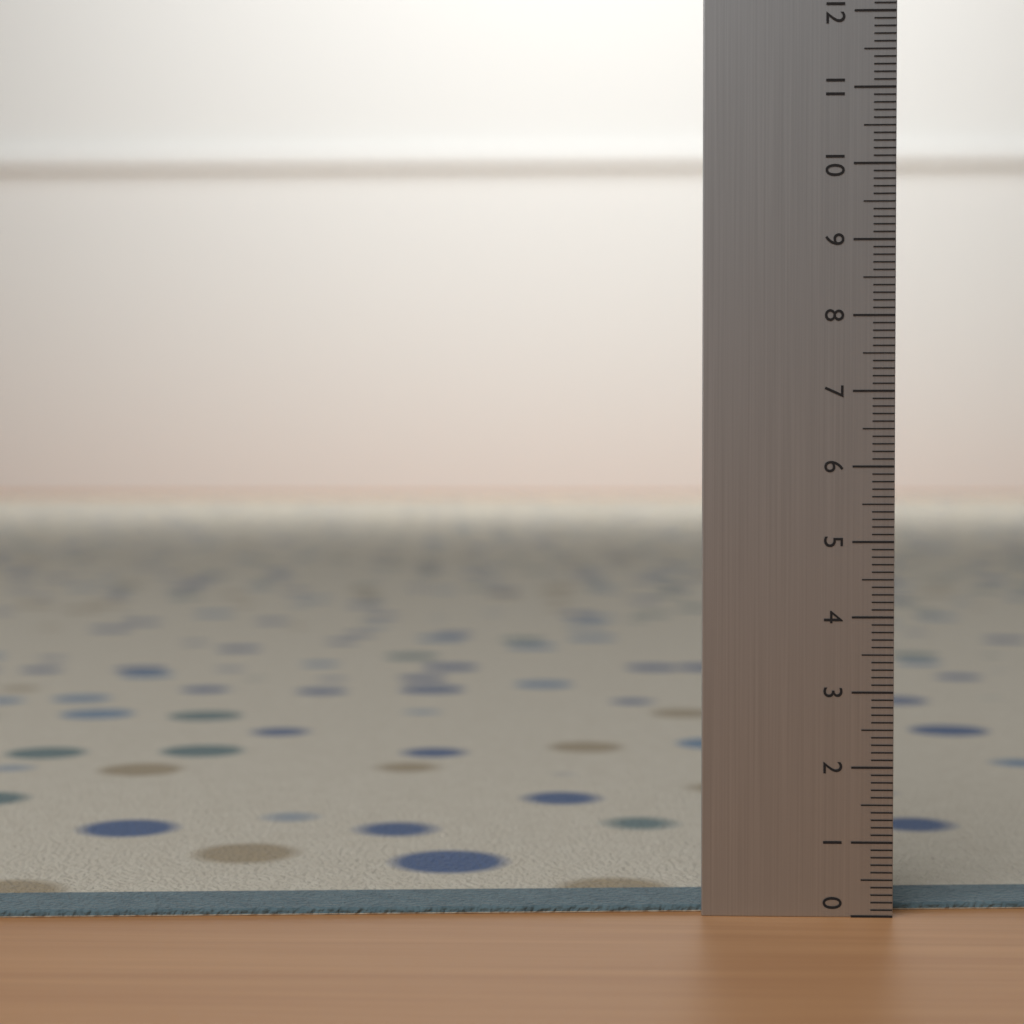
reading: 0.1 (no unit)
